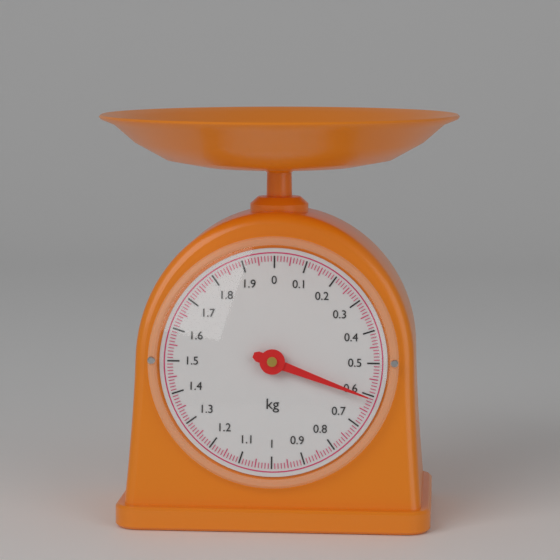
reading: 0.61 kg
